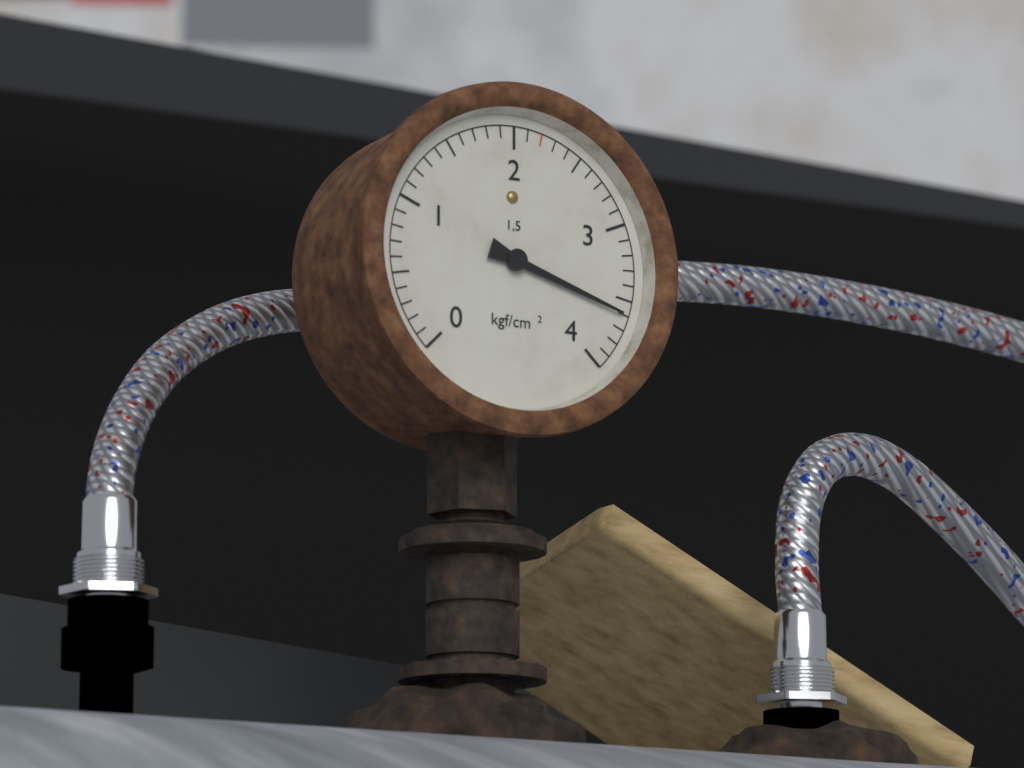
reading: 3.6 kgf/cm²
